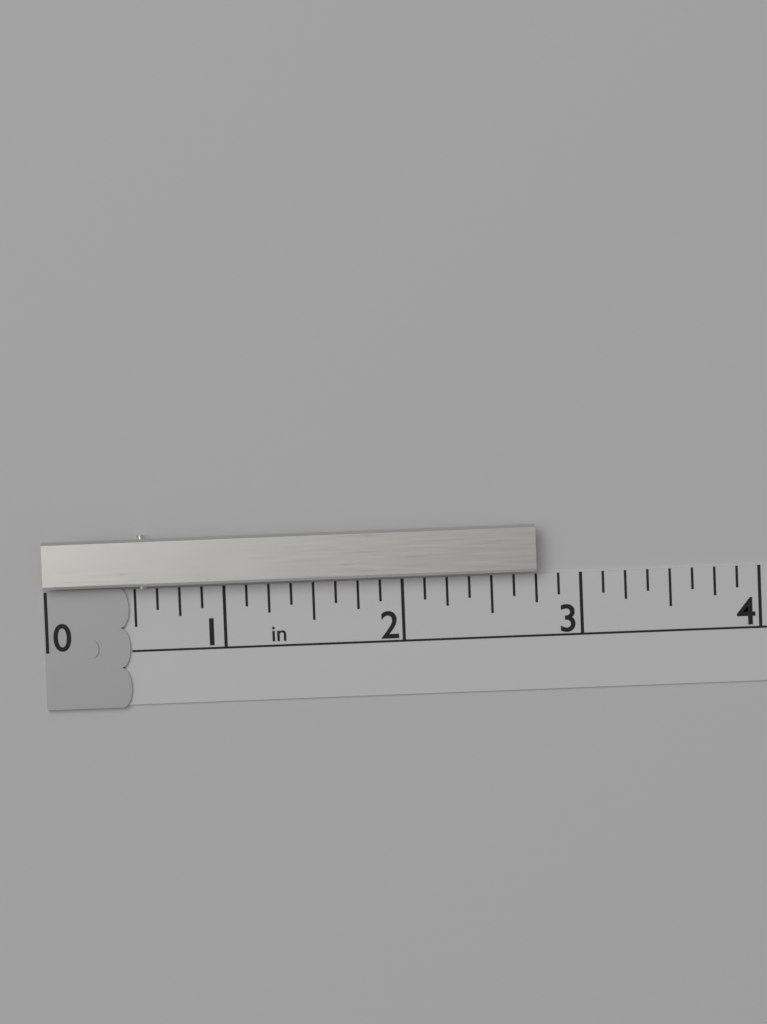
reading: 2.750 in
